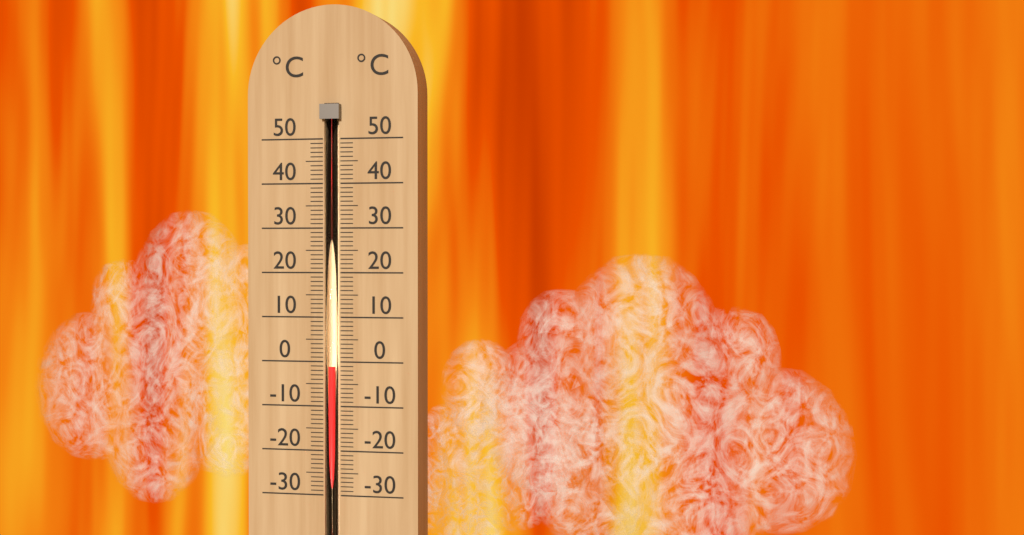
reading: -1 °C
